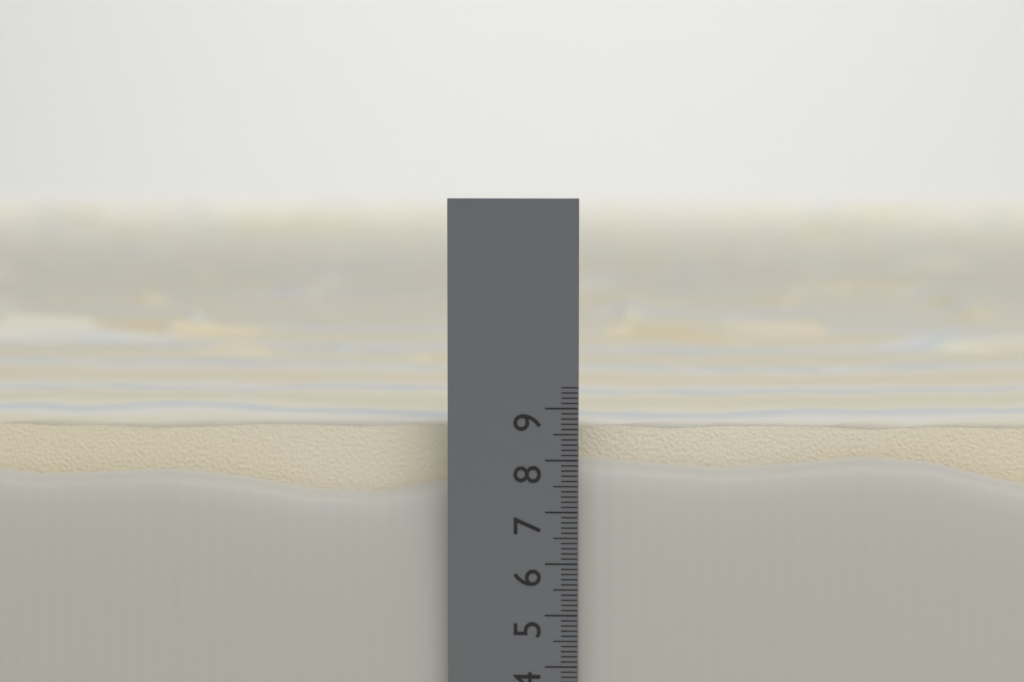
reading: 8.9 cm
